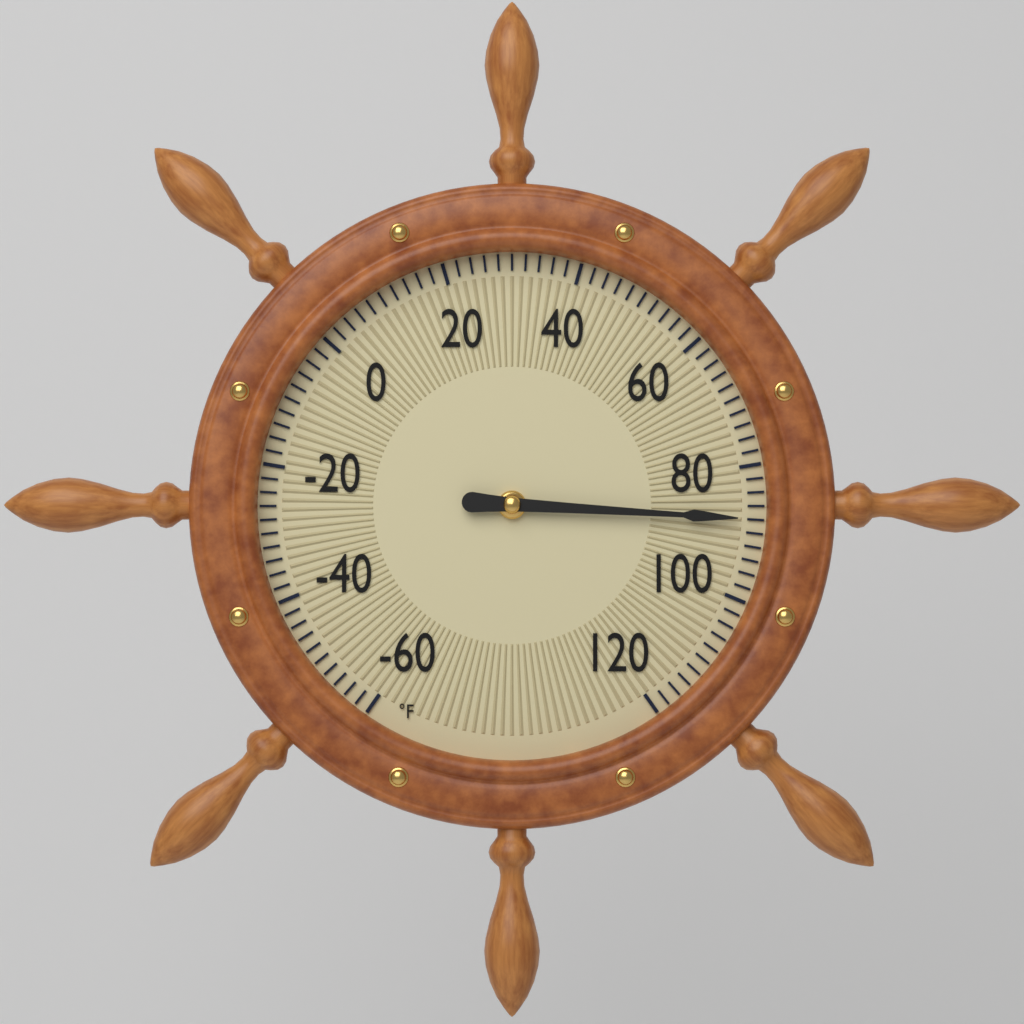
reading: 88 °F
